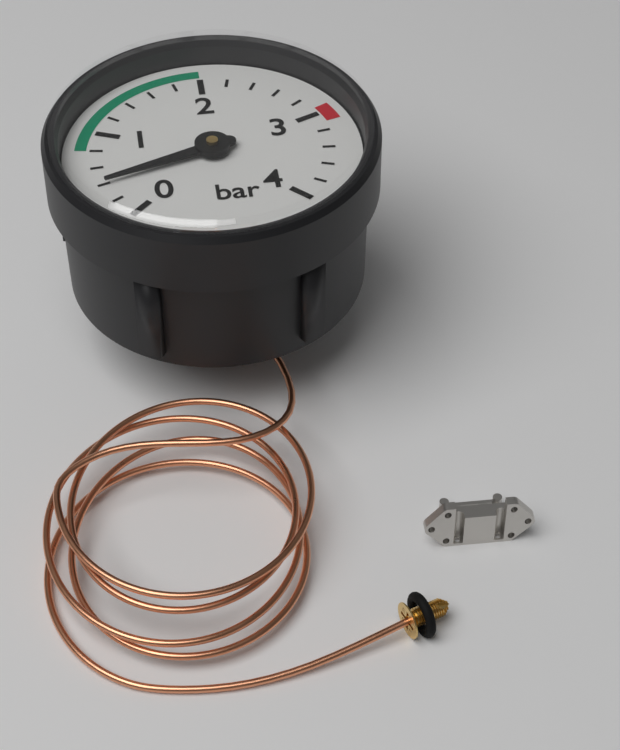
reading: 0.4 bar
